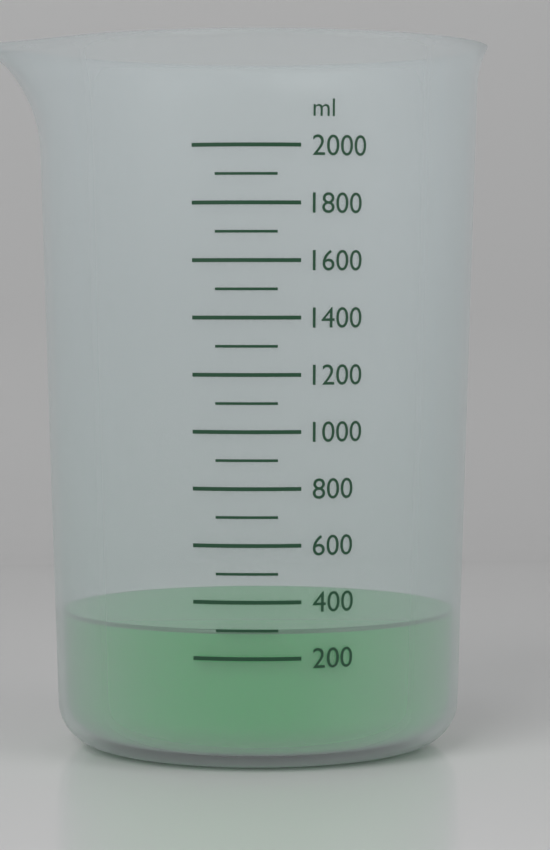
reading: 300 ml
